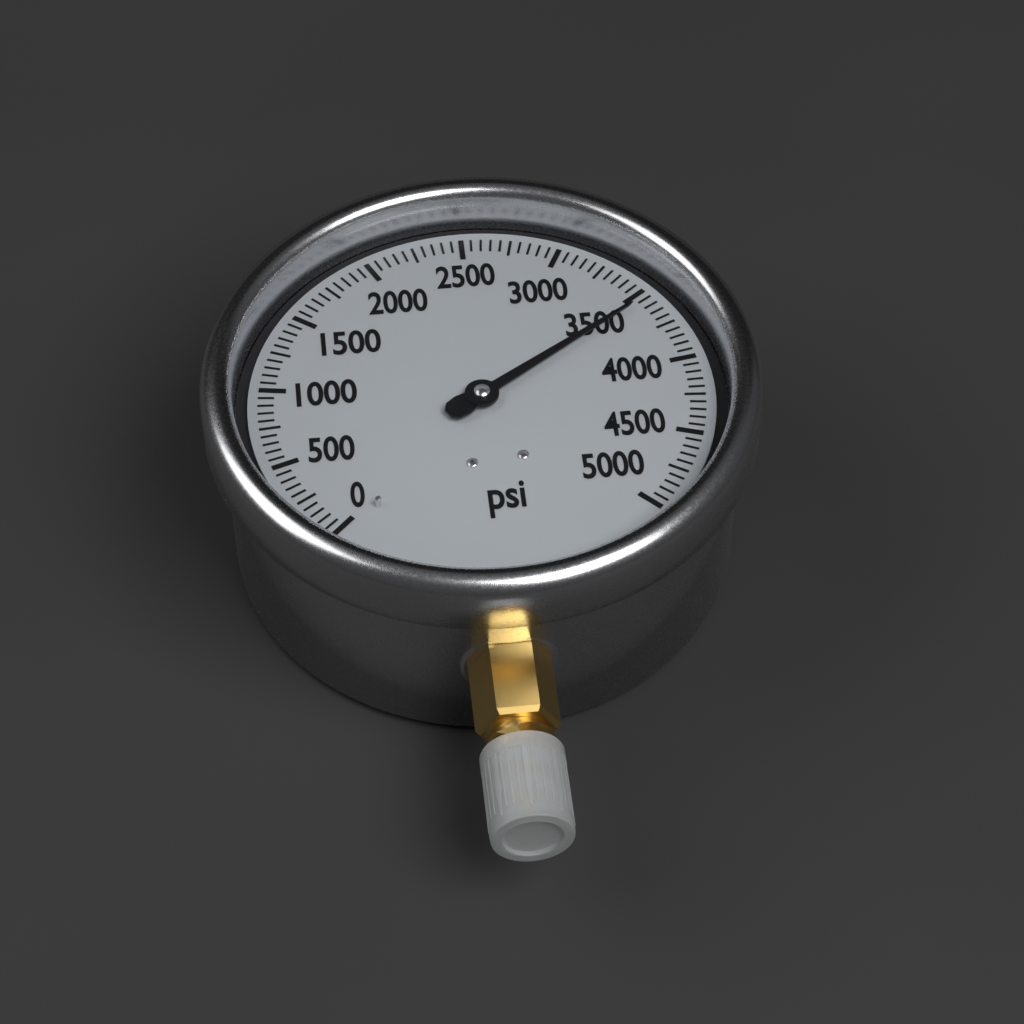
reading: 3550 psi
